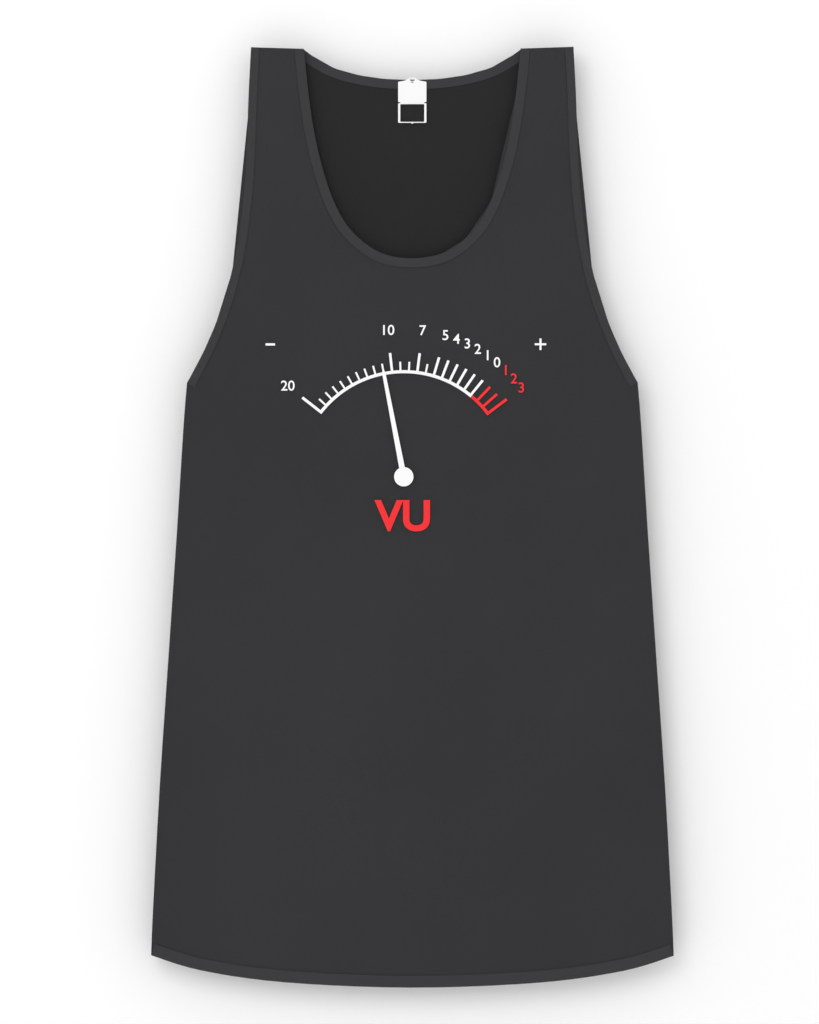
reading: -11 VU
